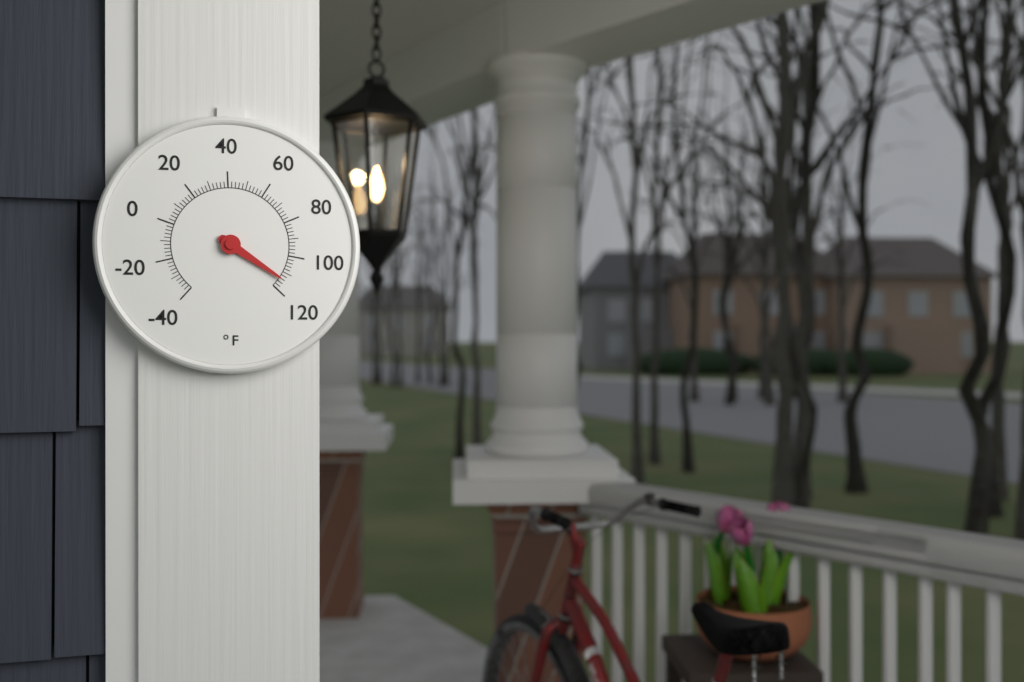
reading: 114 °F
